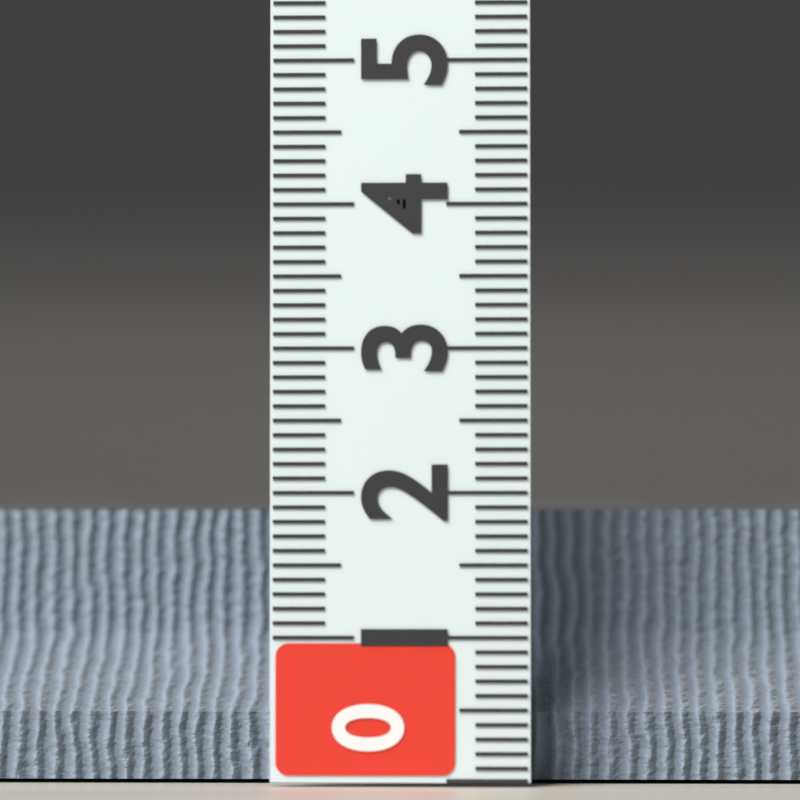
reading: 1.9 (no unit)
